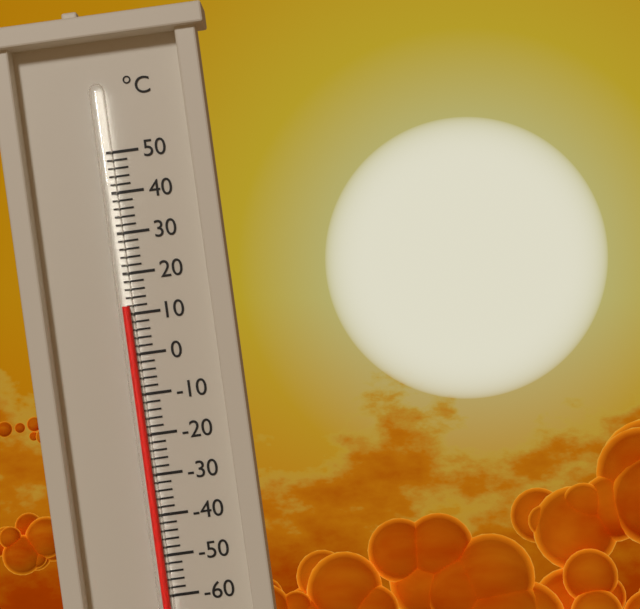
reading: 12 °C
